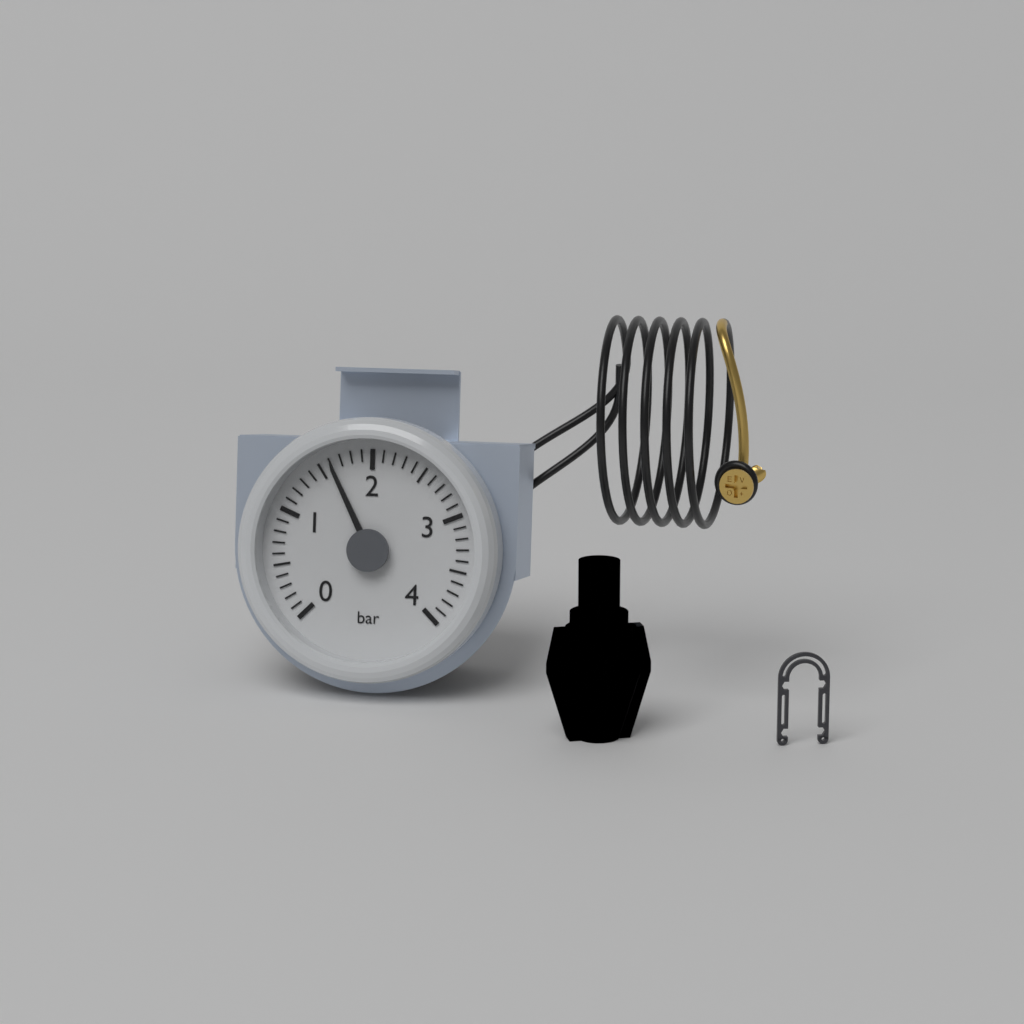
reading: 1.6 bar
